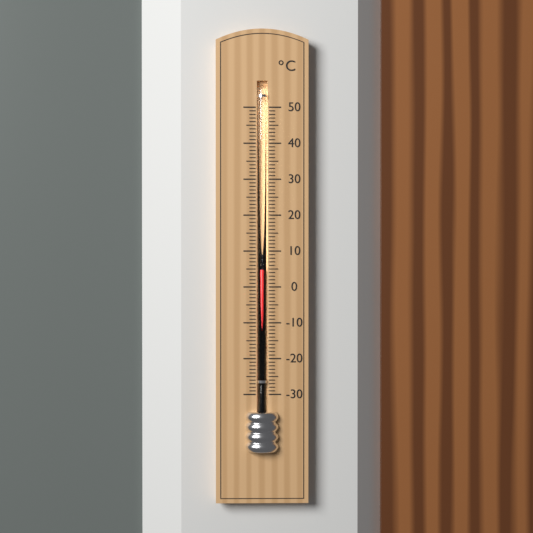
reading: 5 °C
